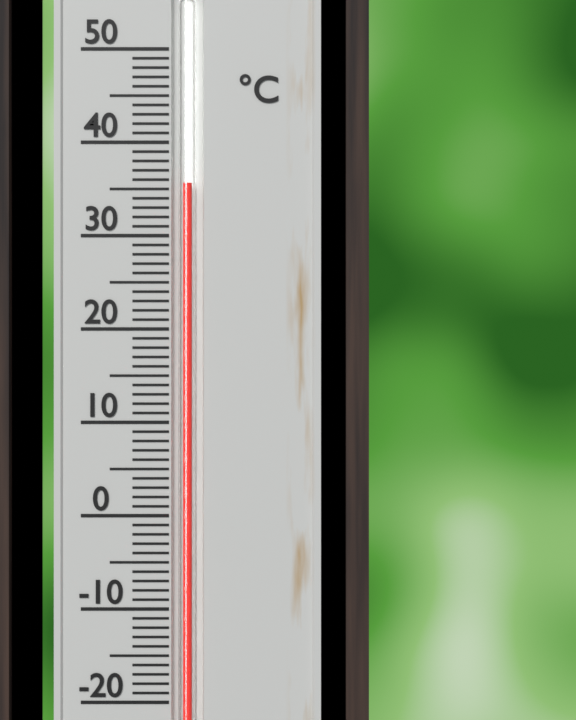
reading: 35.6 °C
